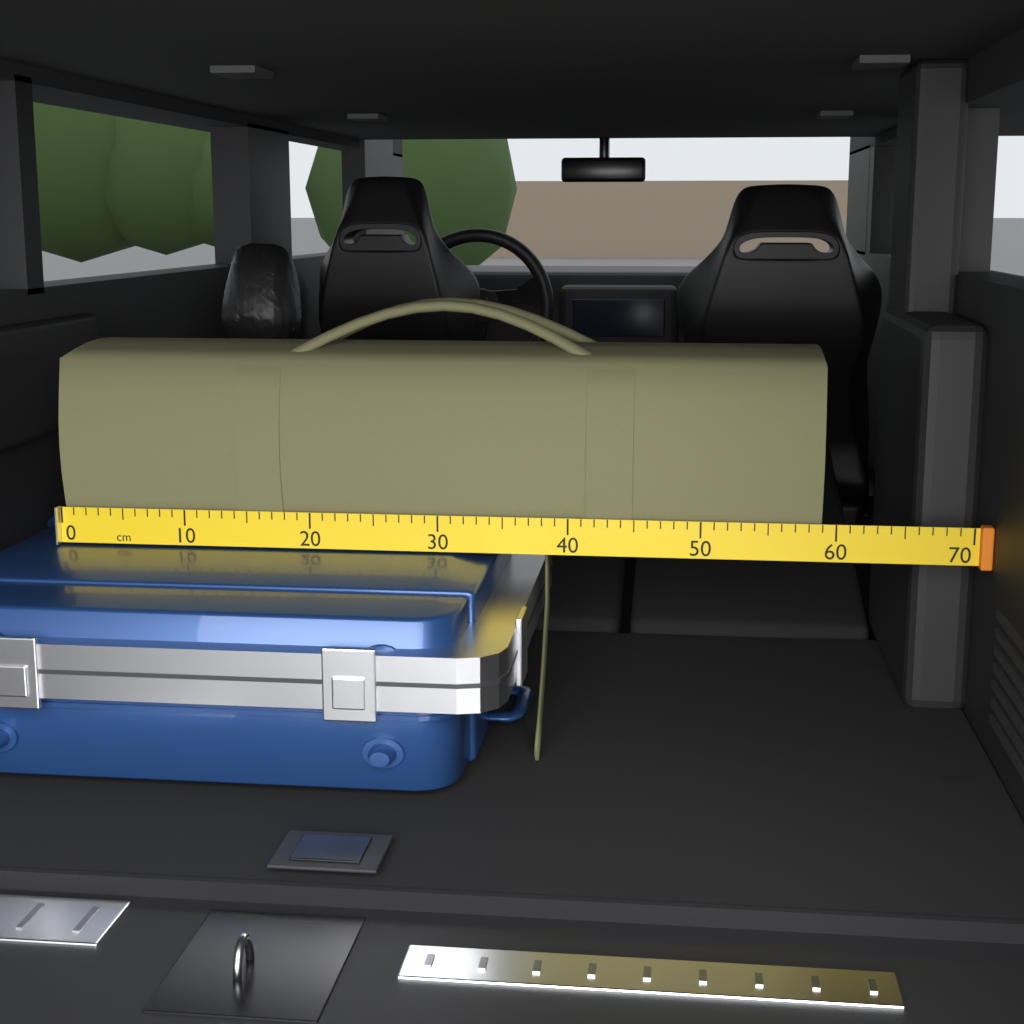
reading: 59 cm
